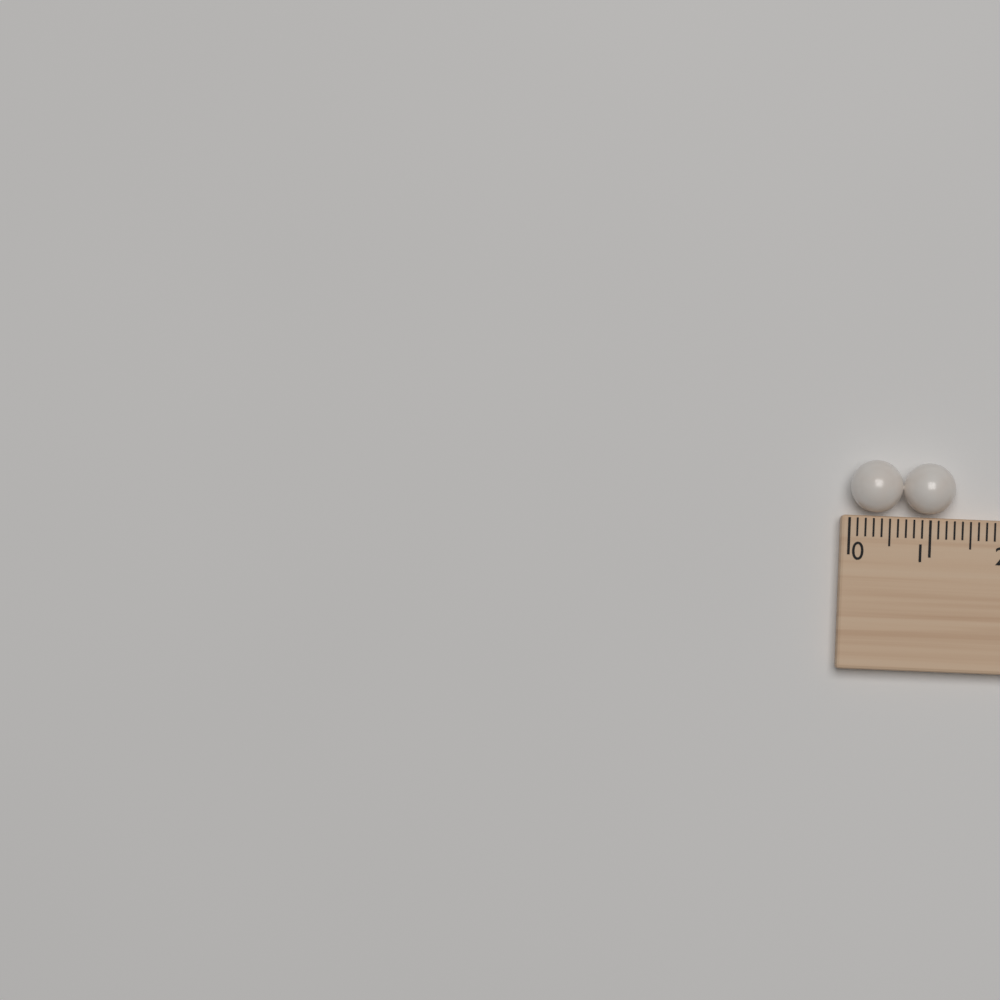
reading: 1.3 (no unit)
